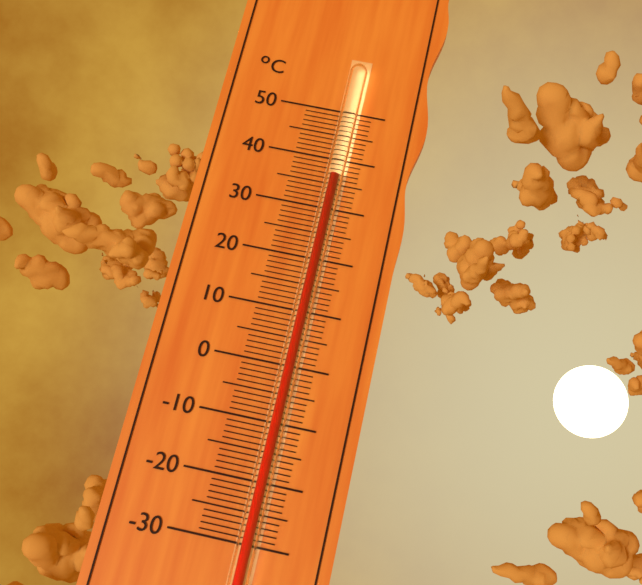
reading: 36 °C
